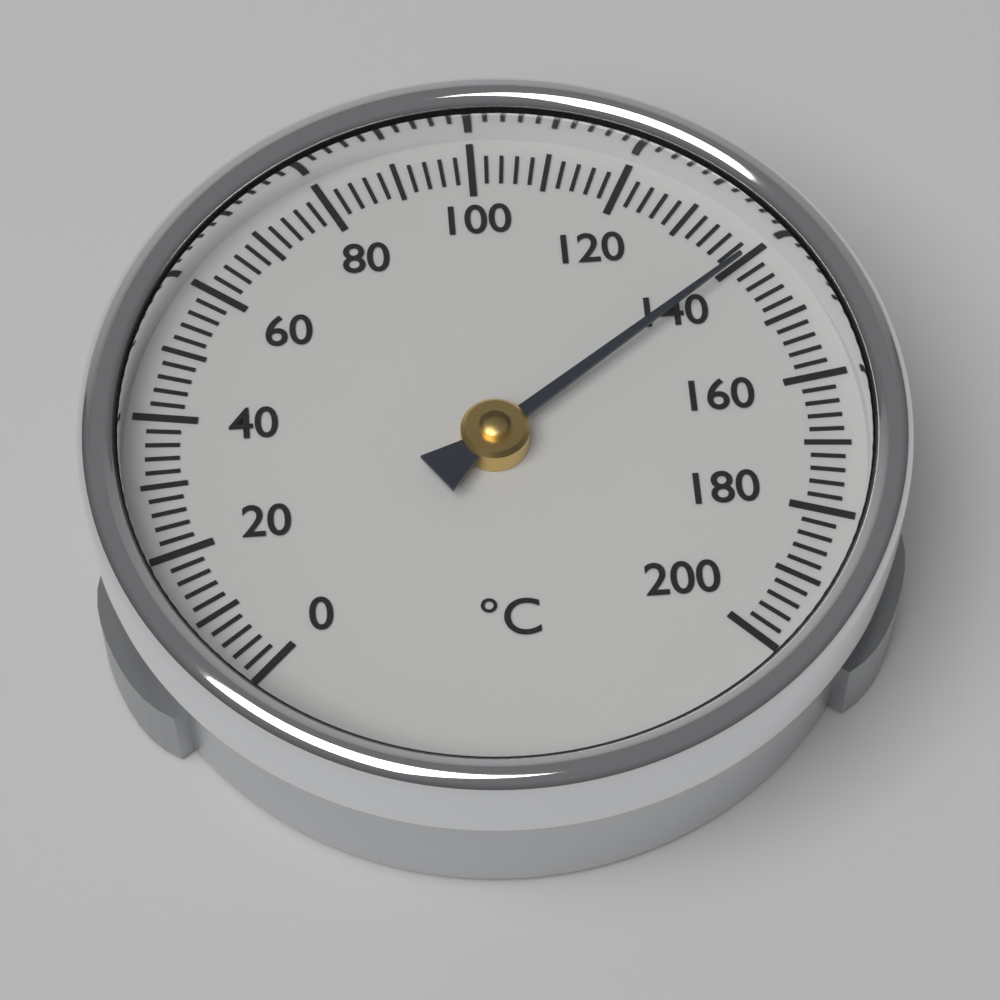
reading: 140 °C
